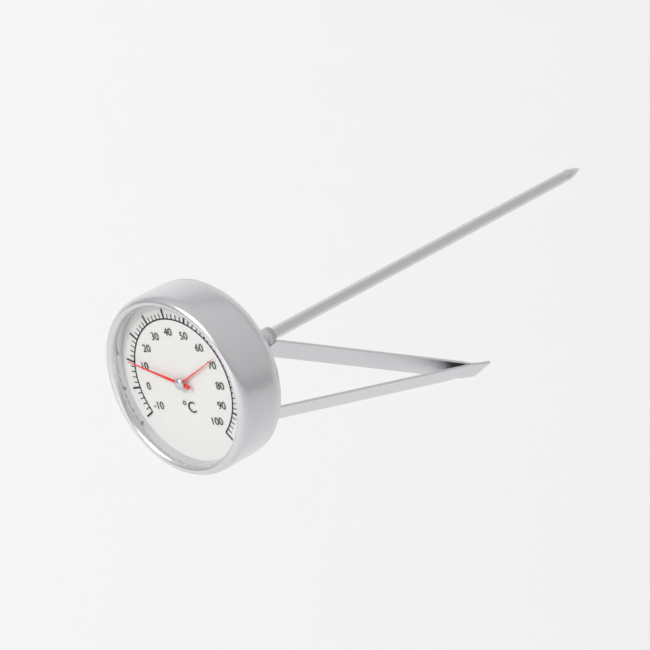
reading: 10 °C
